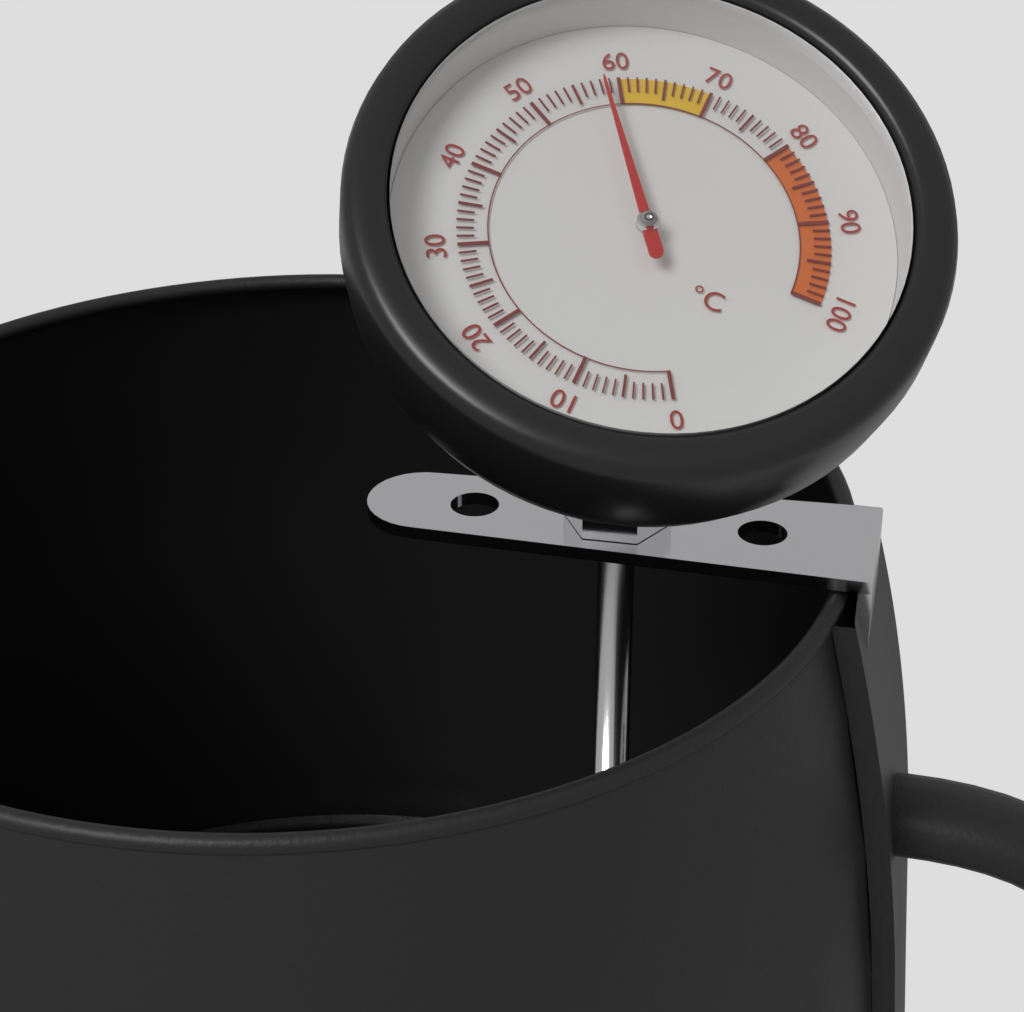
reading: 58 °C
